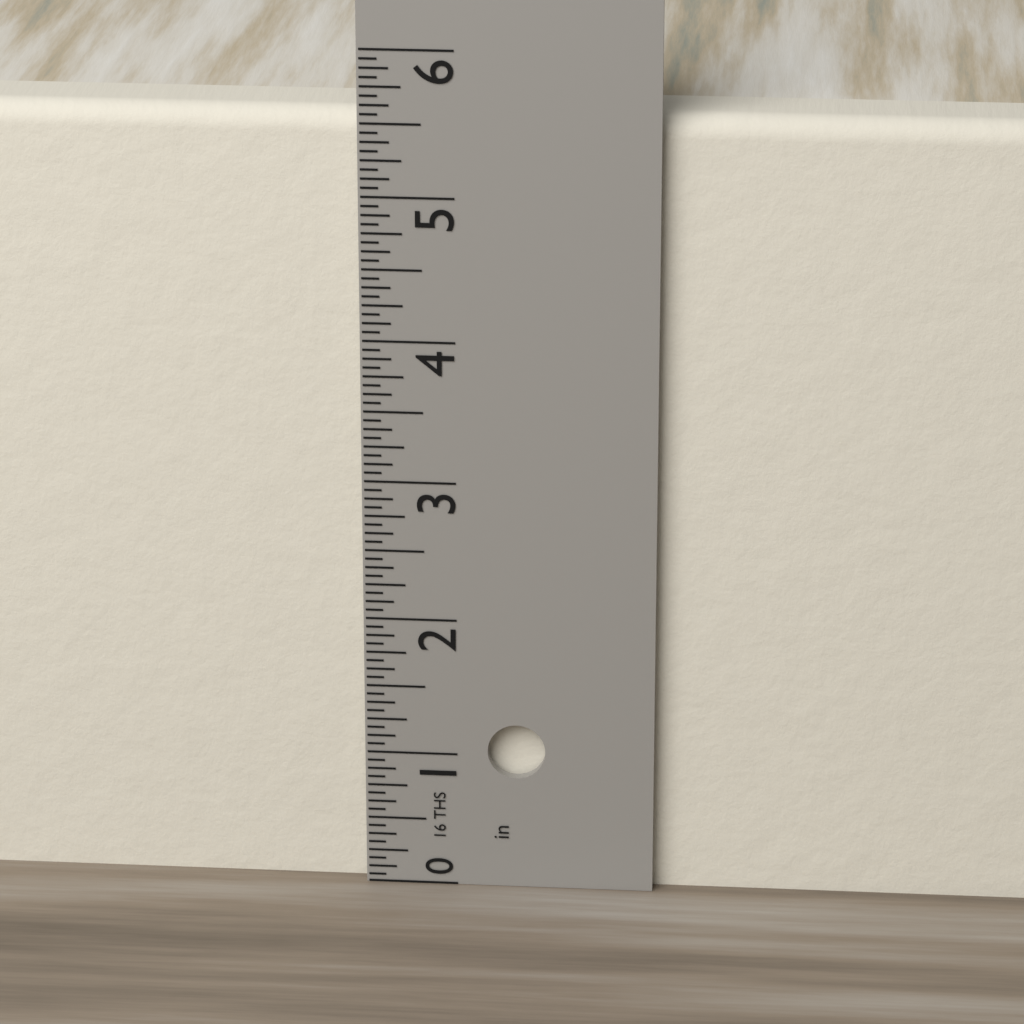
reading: 5.5625 in
